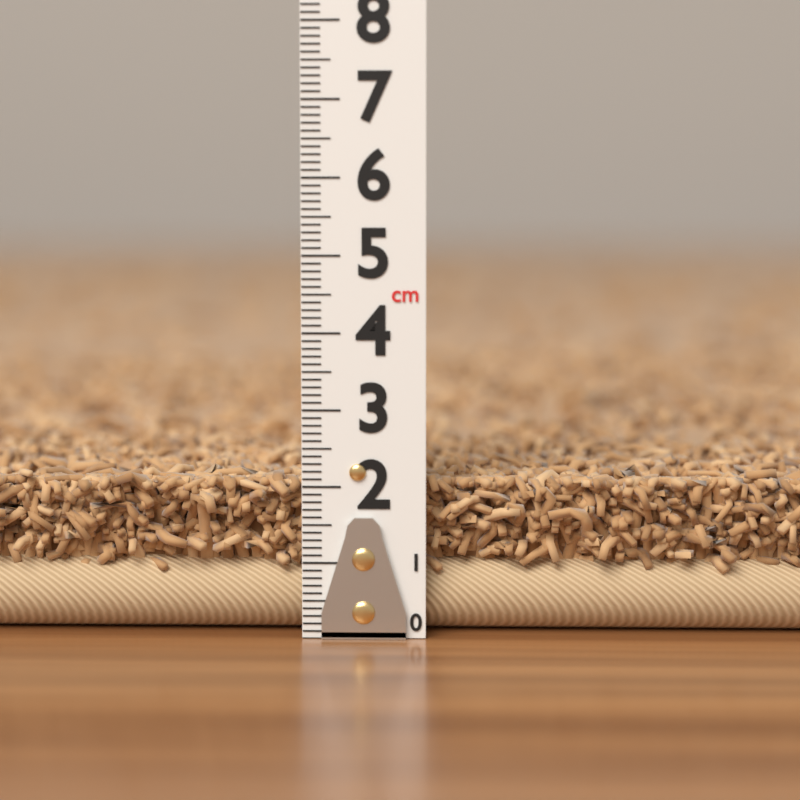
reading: 2.3 cm
